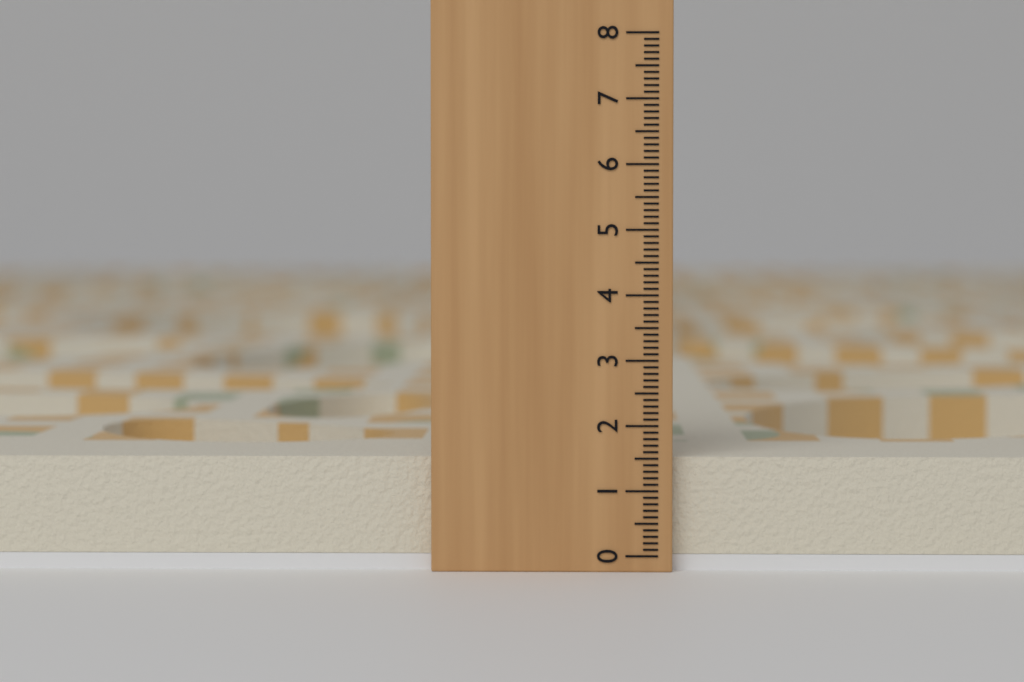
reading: 1.5 (no unit)
